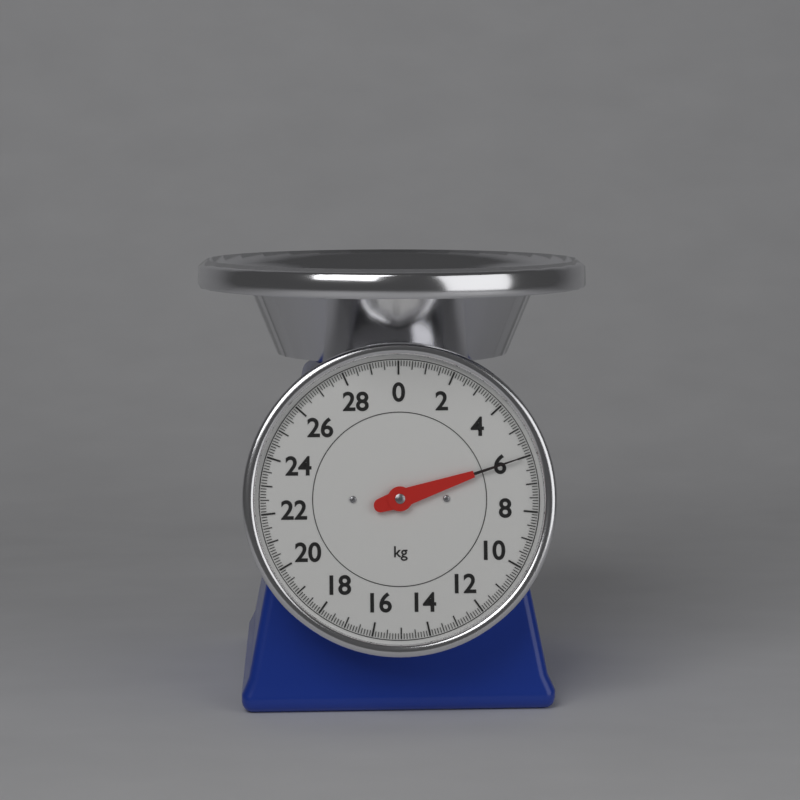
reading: 6.0 kg
